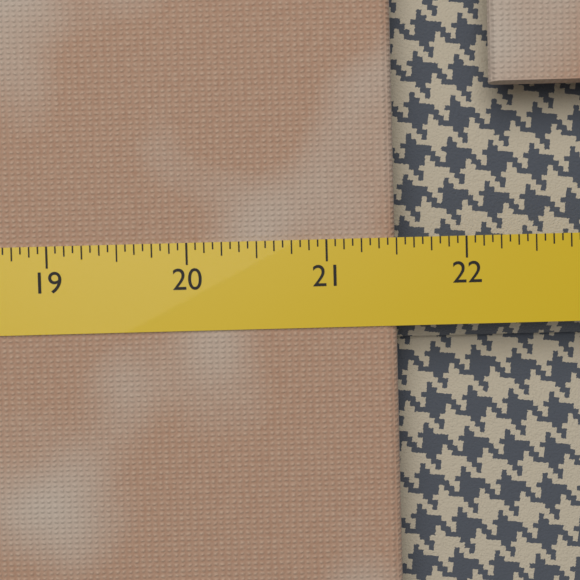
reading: 21.5000 (no unit)
